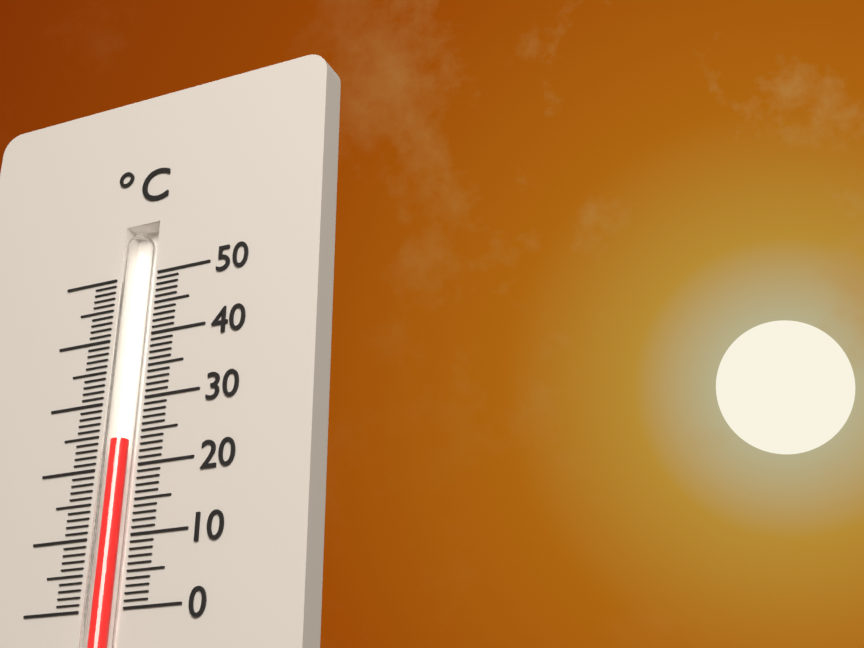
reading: 24 °C
